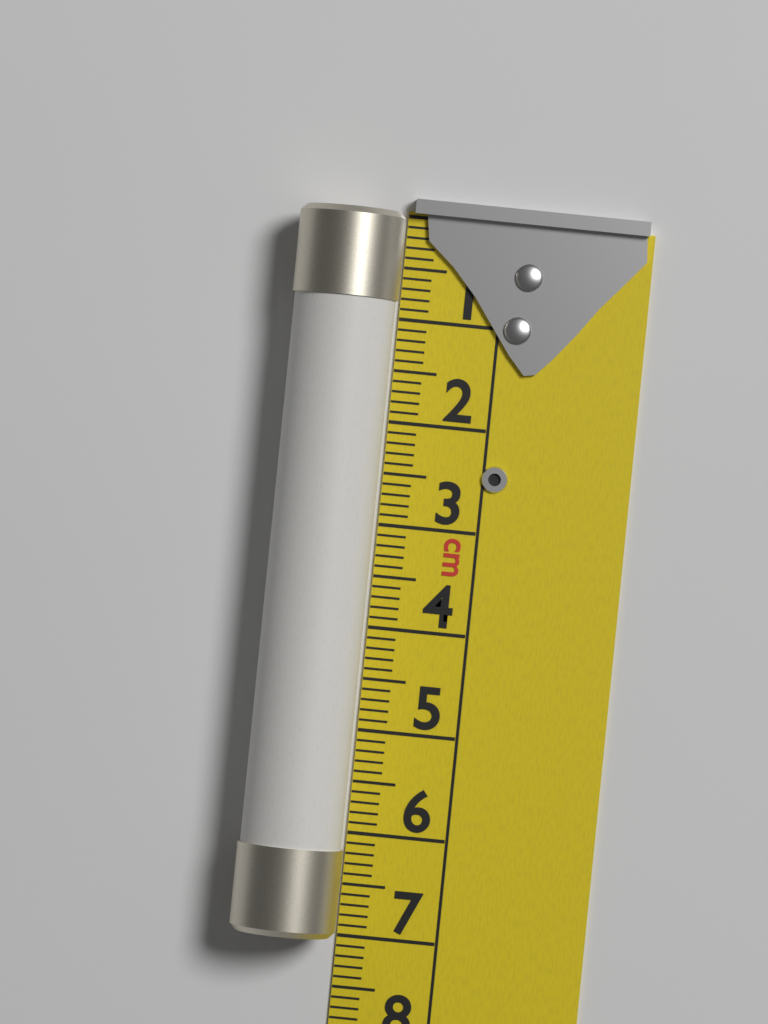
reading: 7.0 cm
